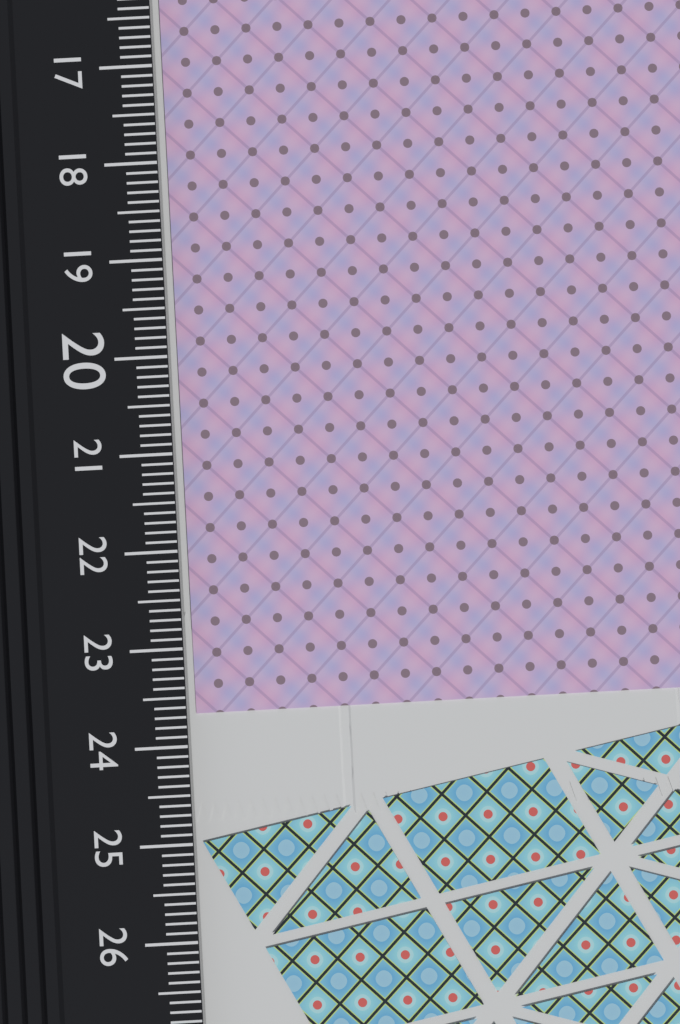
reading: 23.7 cm
